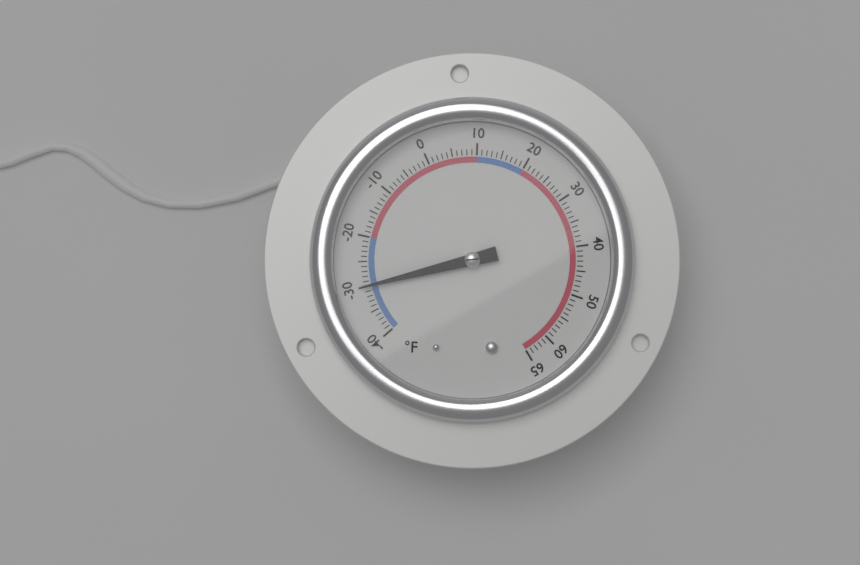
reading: -30 °F
